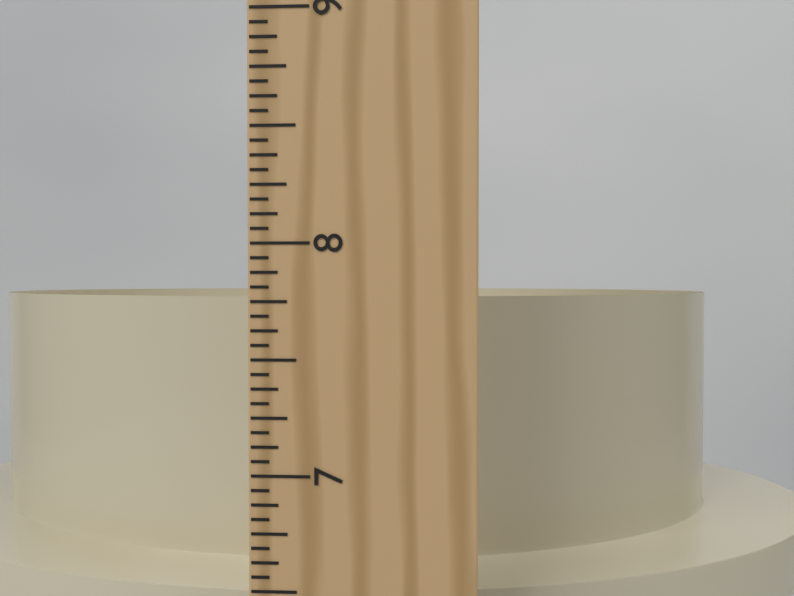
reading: 7.7500 in
